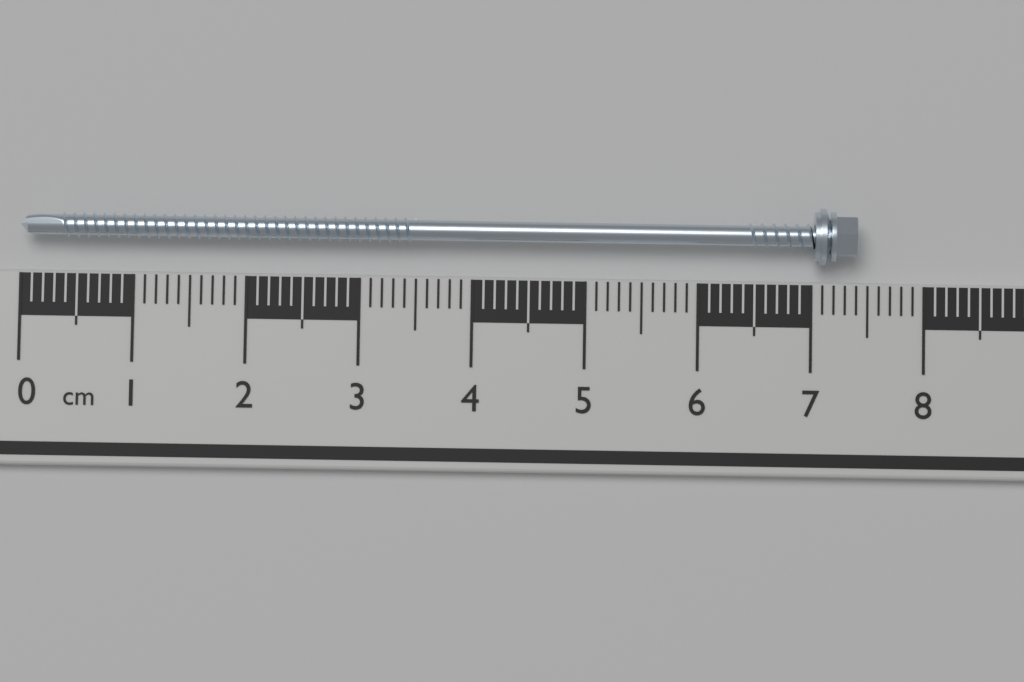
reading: 7.4 cm
